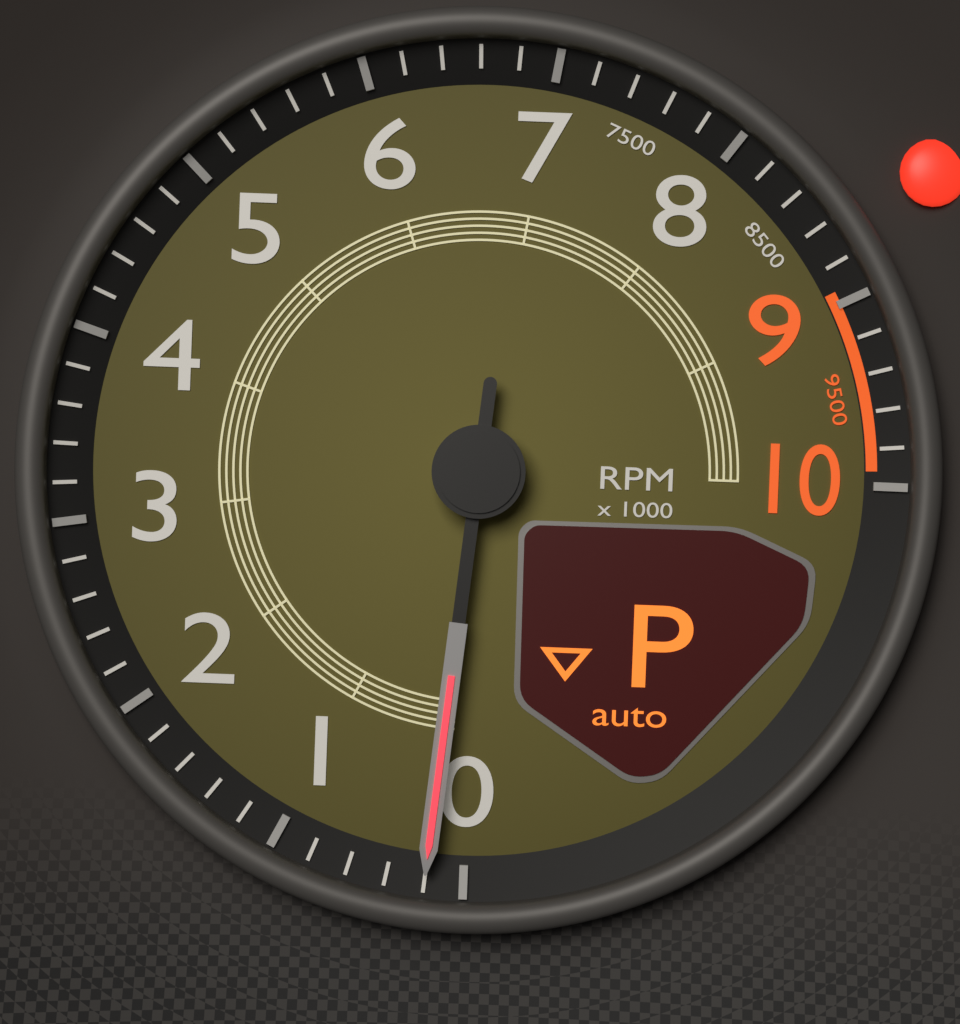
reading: 200 RPM
